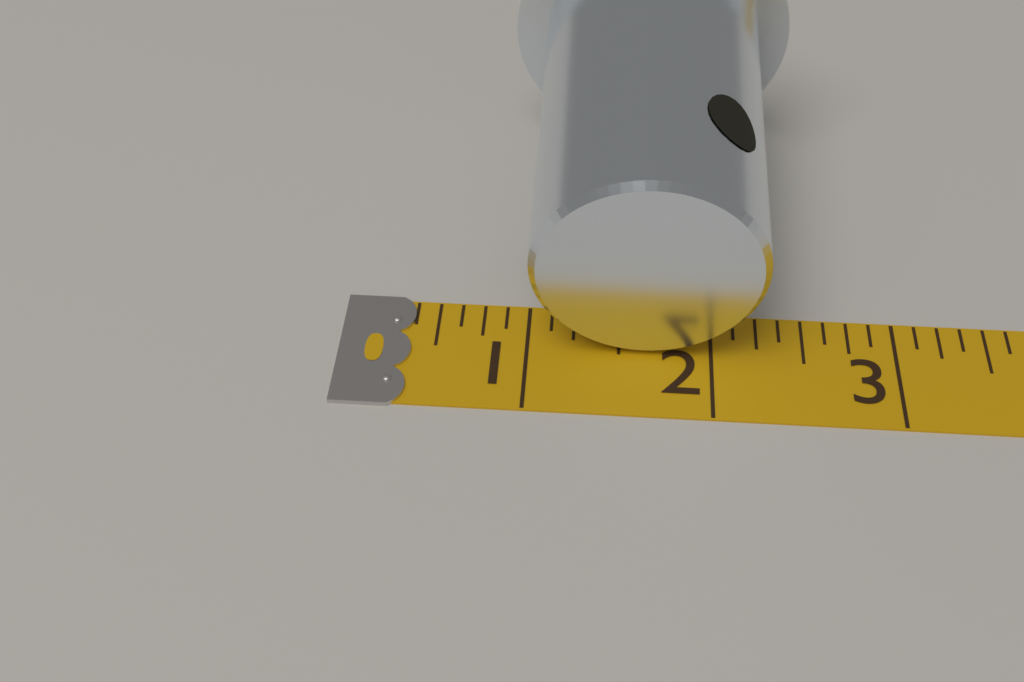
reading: 2.250 (no unit)
